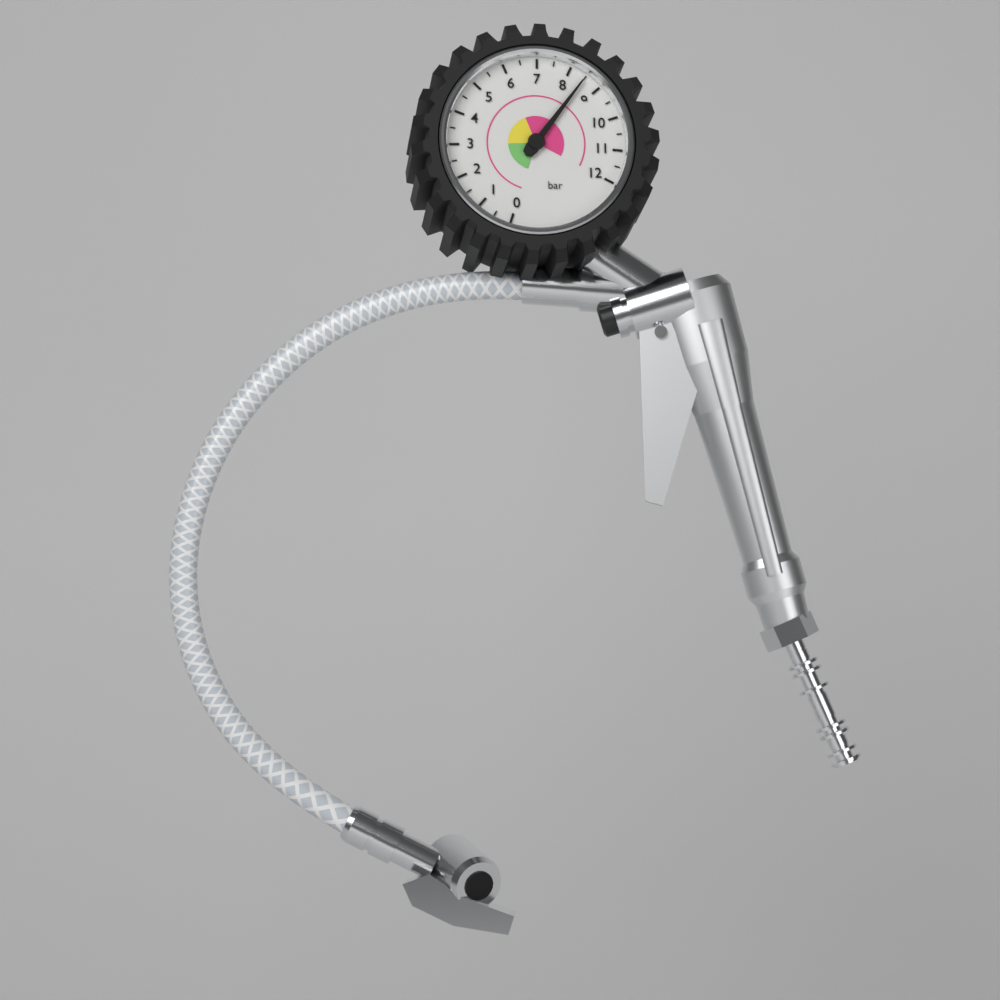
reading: 8.5 bar
